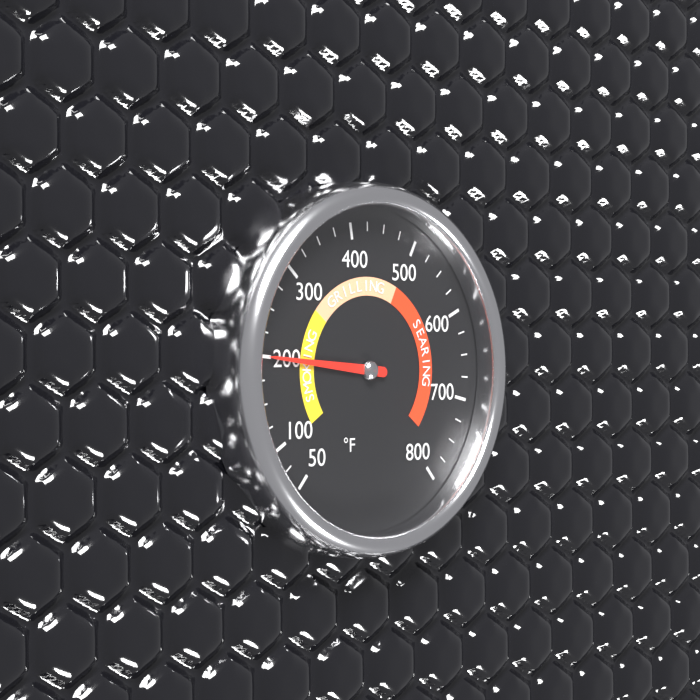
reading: 200 °F
